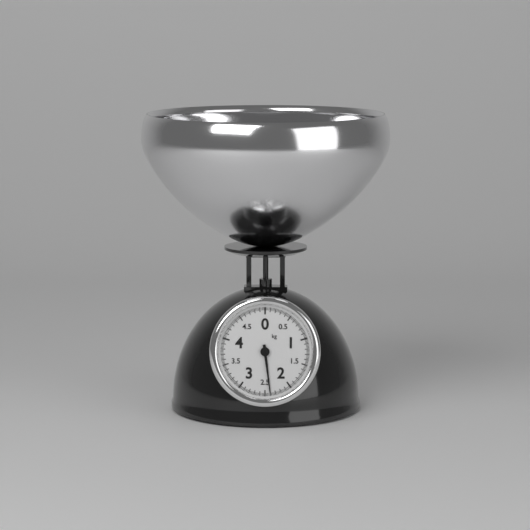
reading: 2.400 kg
